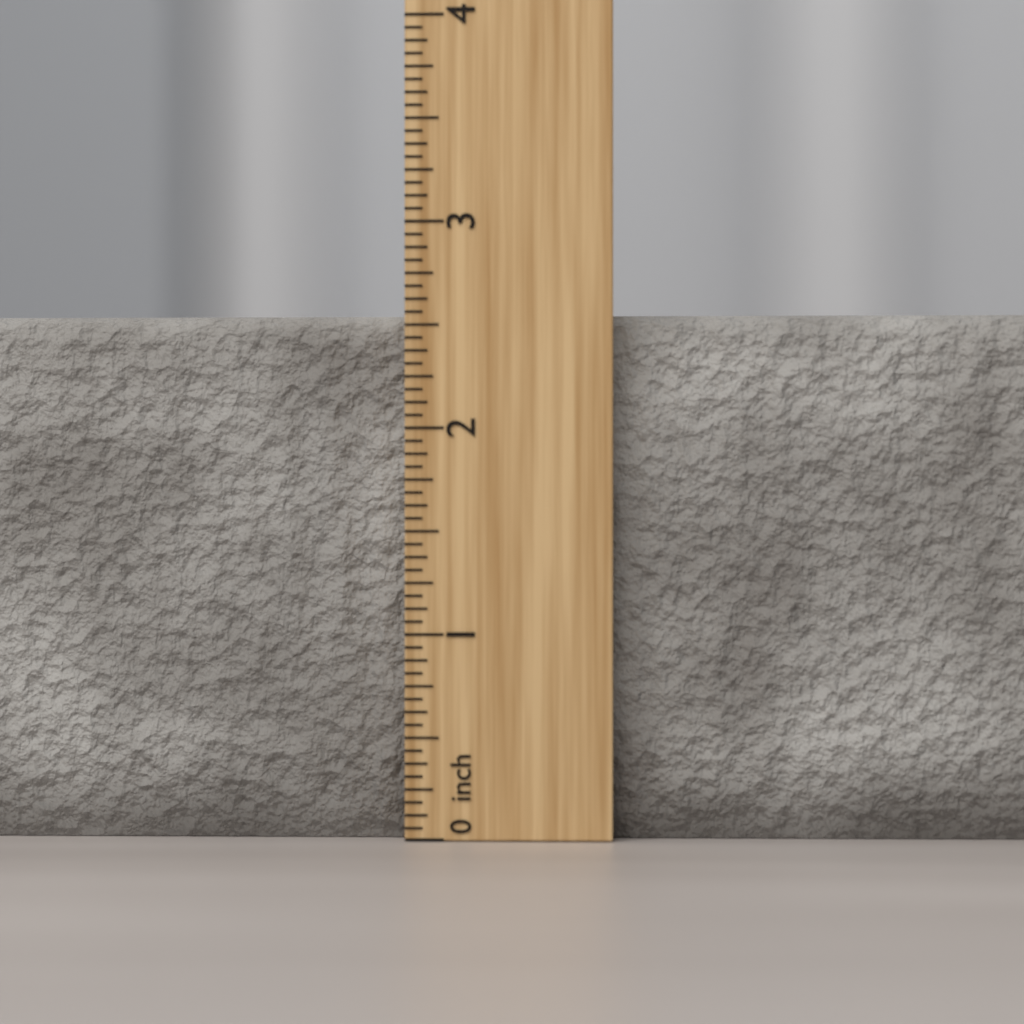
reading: 2.5625 inch
